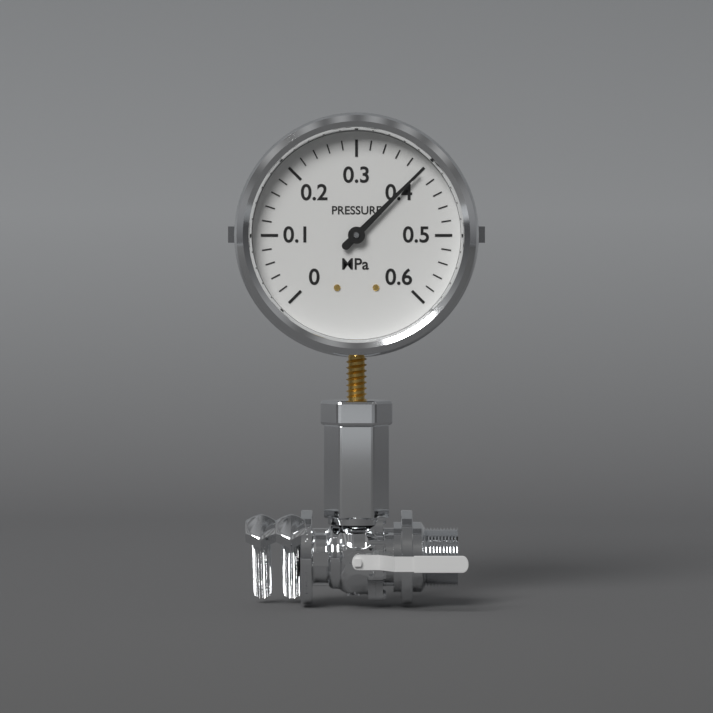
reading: 0.40 MPa
